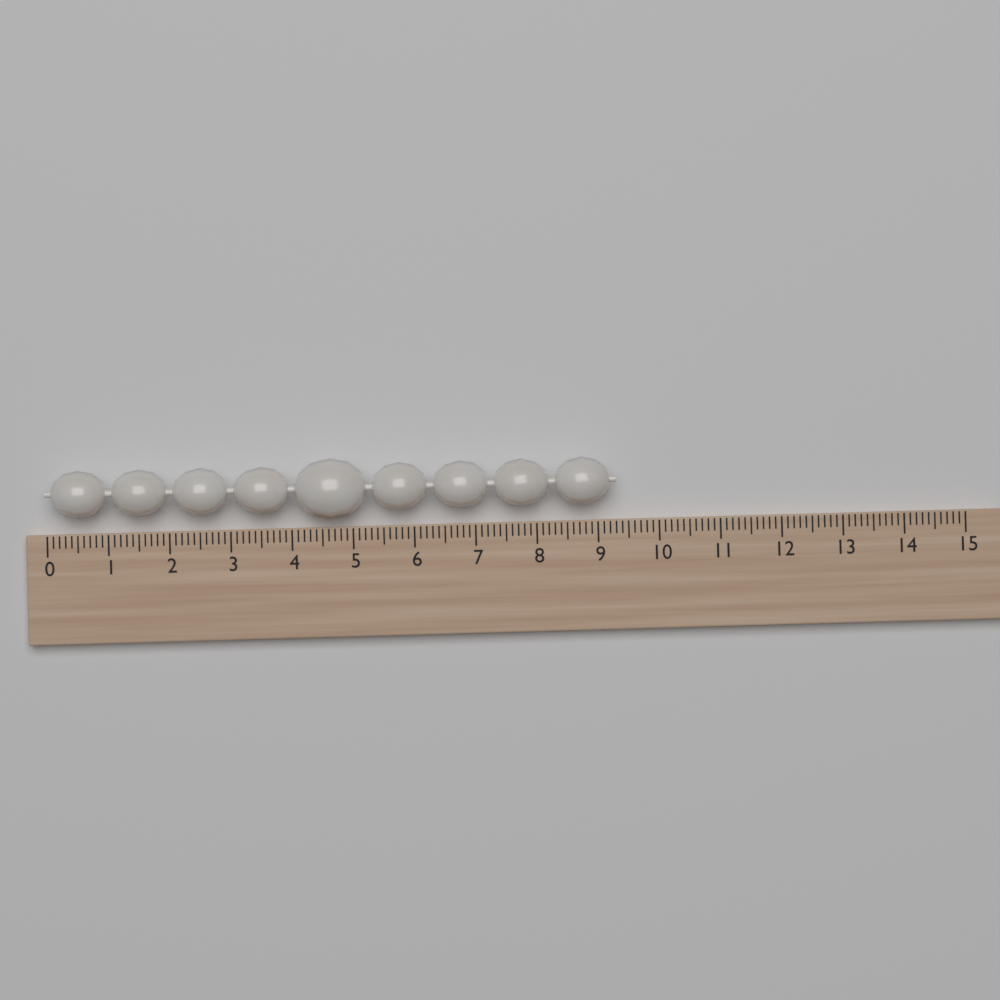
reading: 9.3 (no unit)
